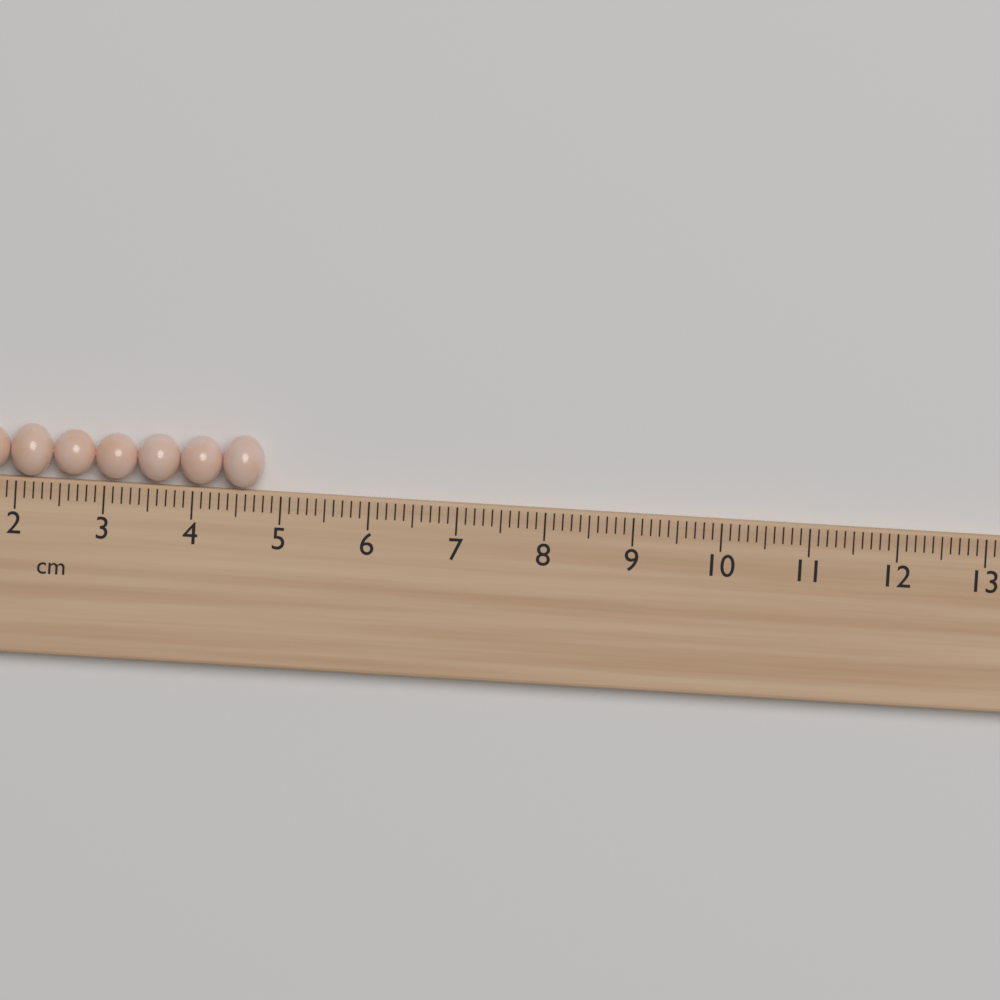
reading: 4.8 cm
